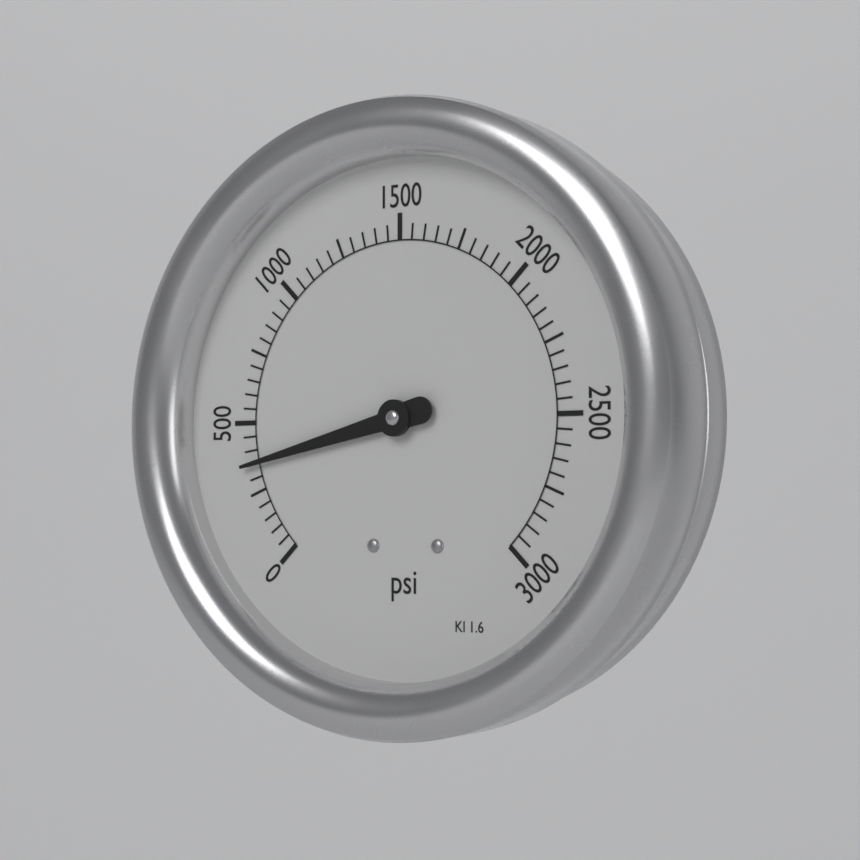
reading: 350 psi
